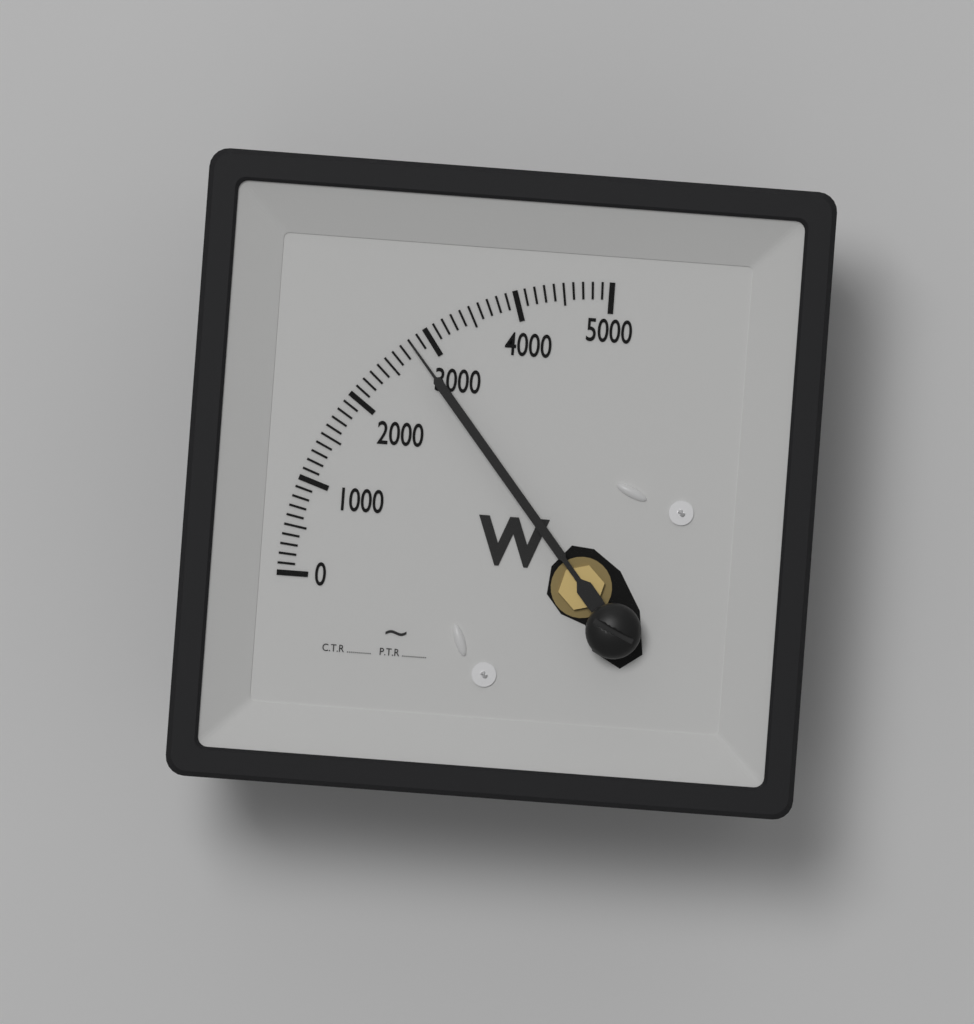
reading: 2800 W
